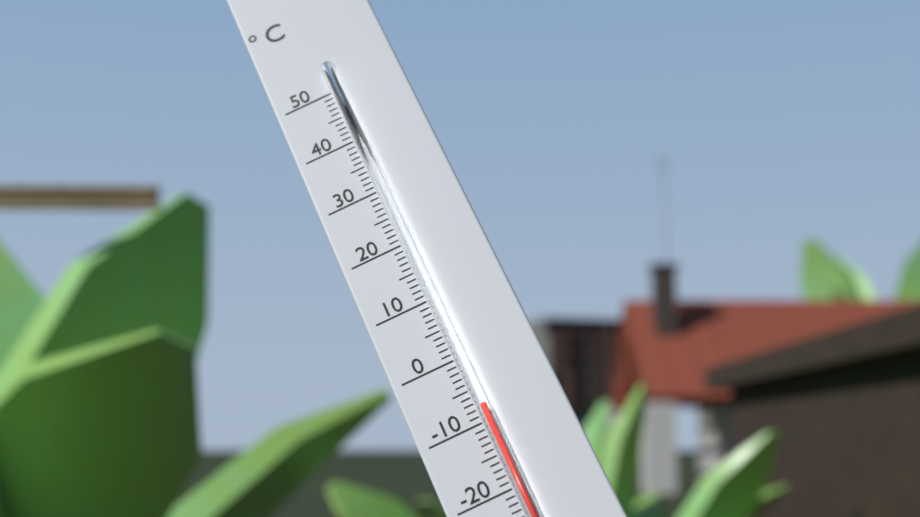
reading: -8 °C
